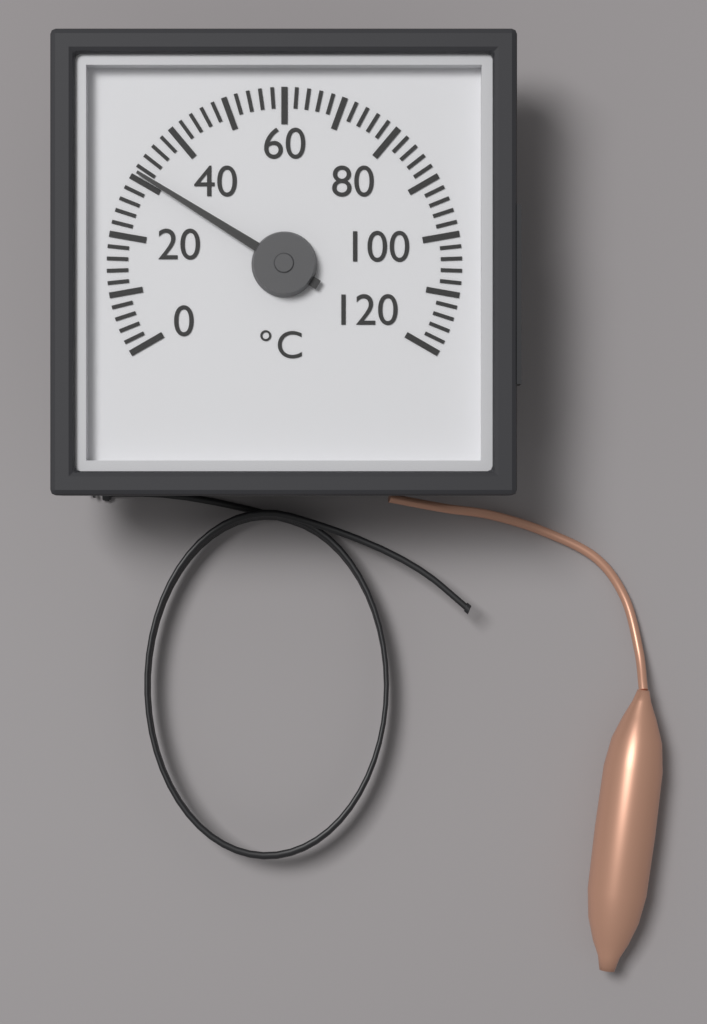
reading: 31 °C
